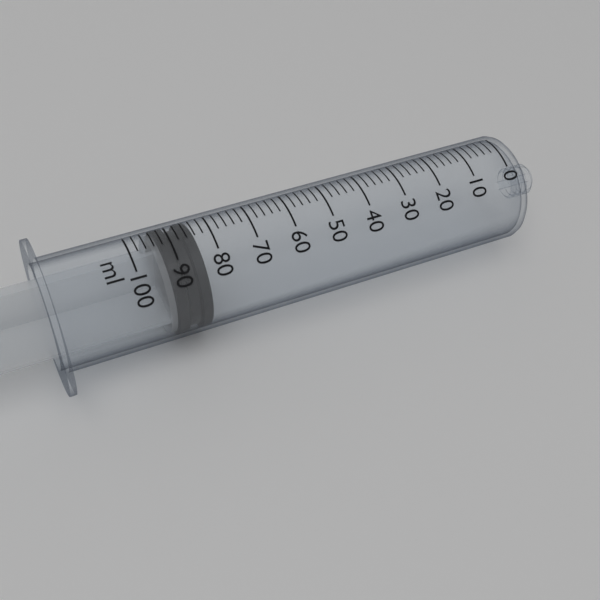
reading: 84 ml
